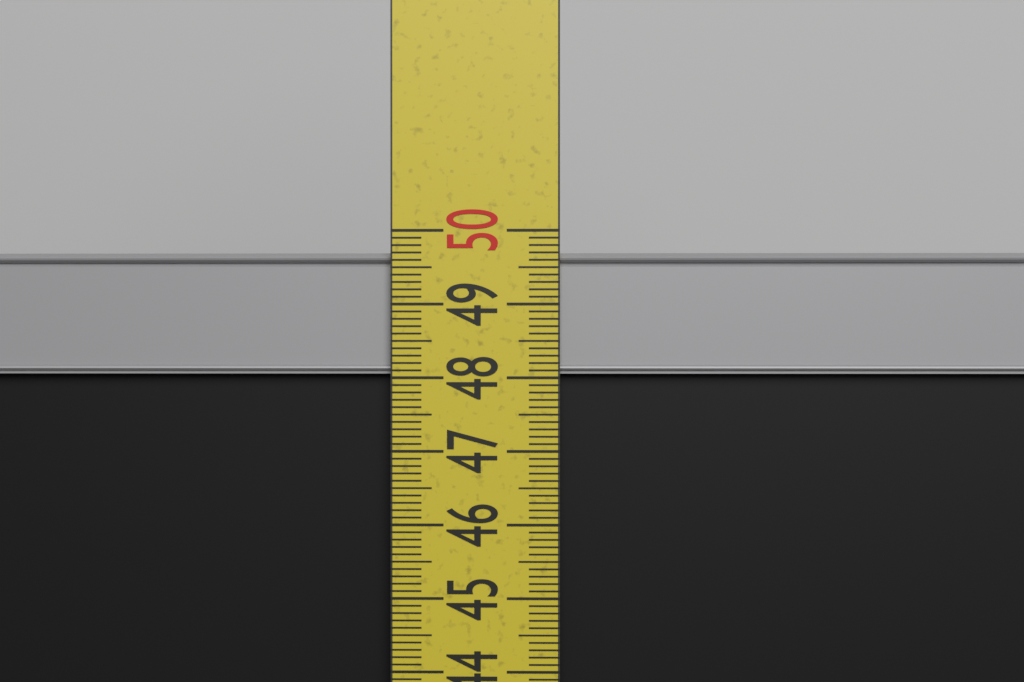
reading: 49.7 cm
